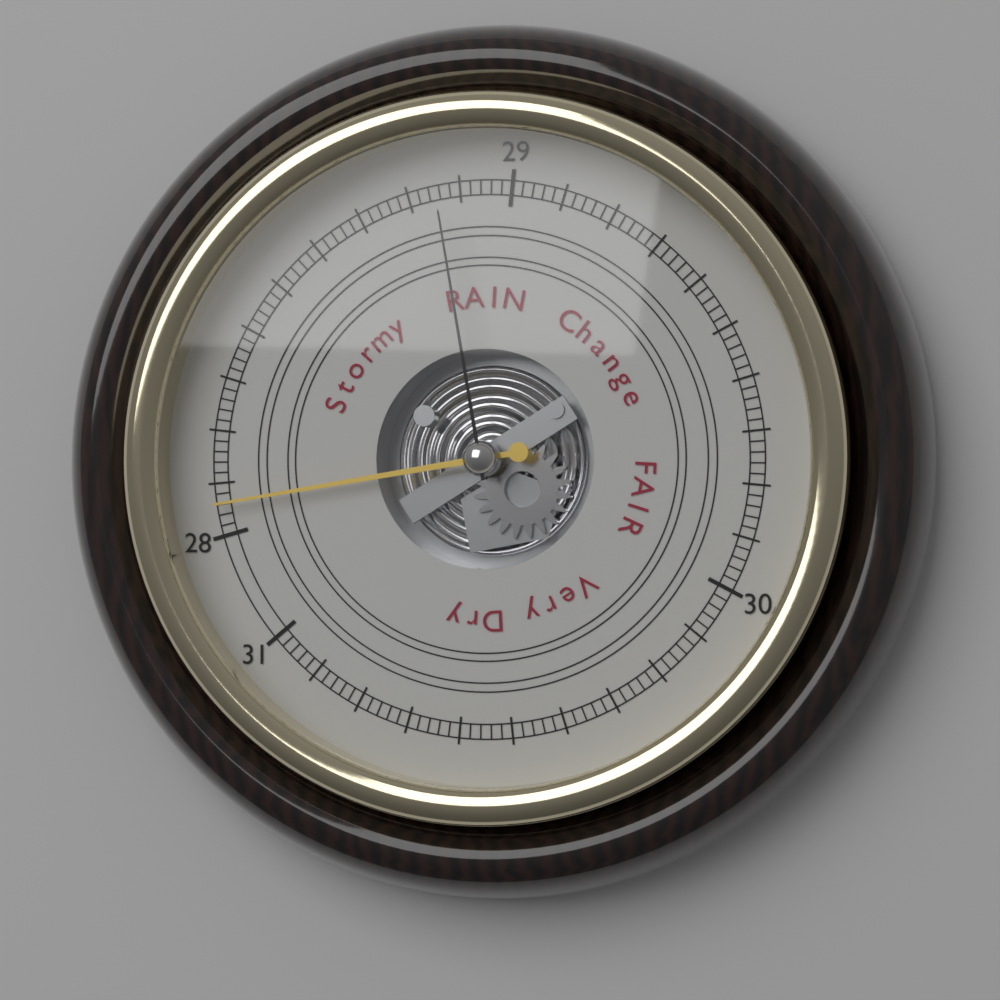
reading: 28.06 (no unit)
